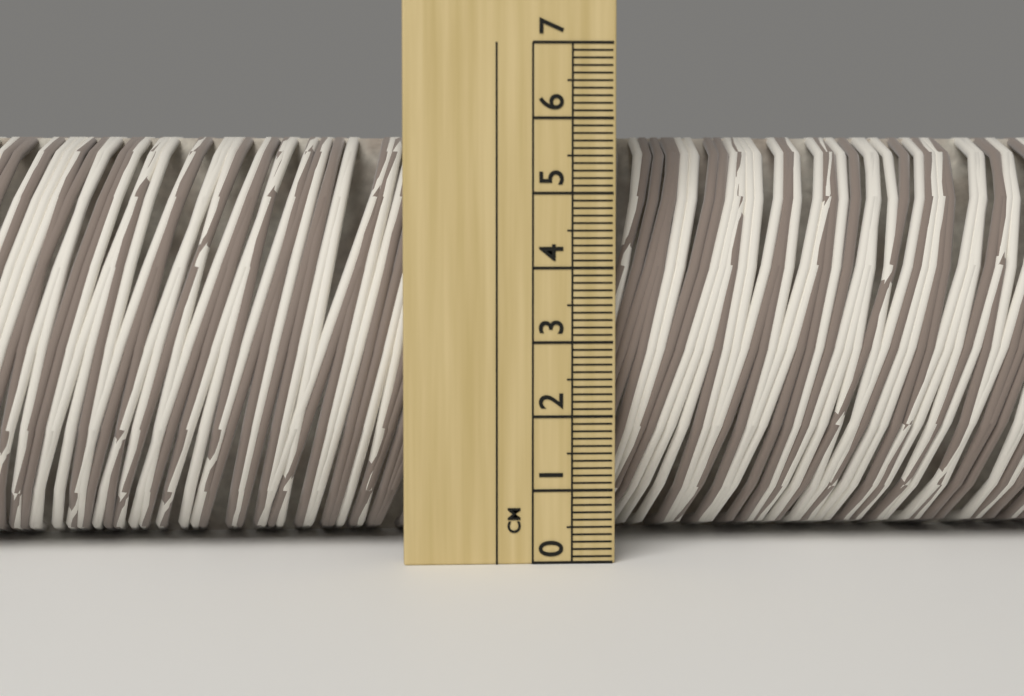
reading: 5.8 cm
